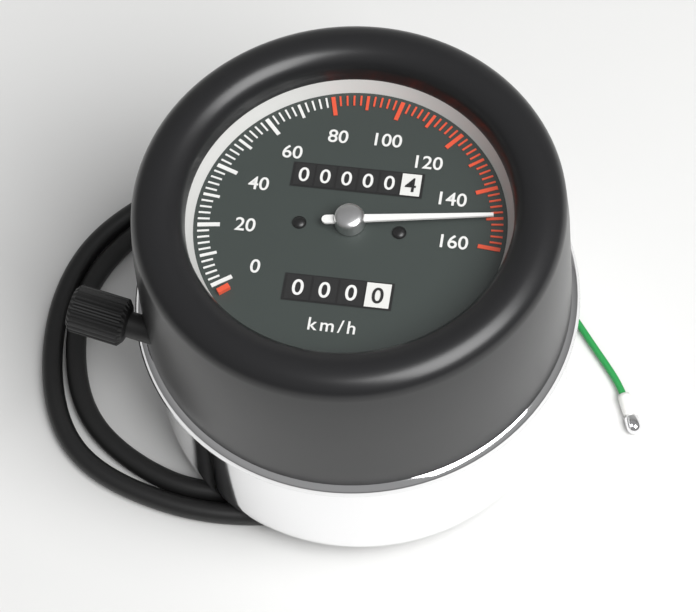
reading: 150 km/h
